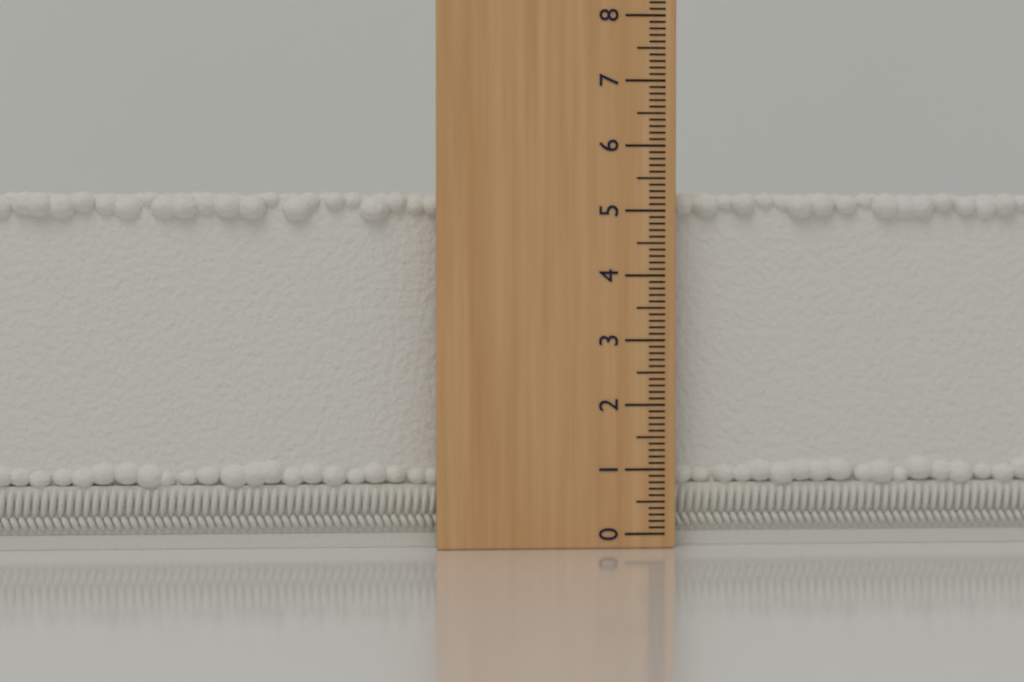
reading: 5.3 (no unit)
